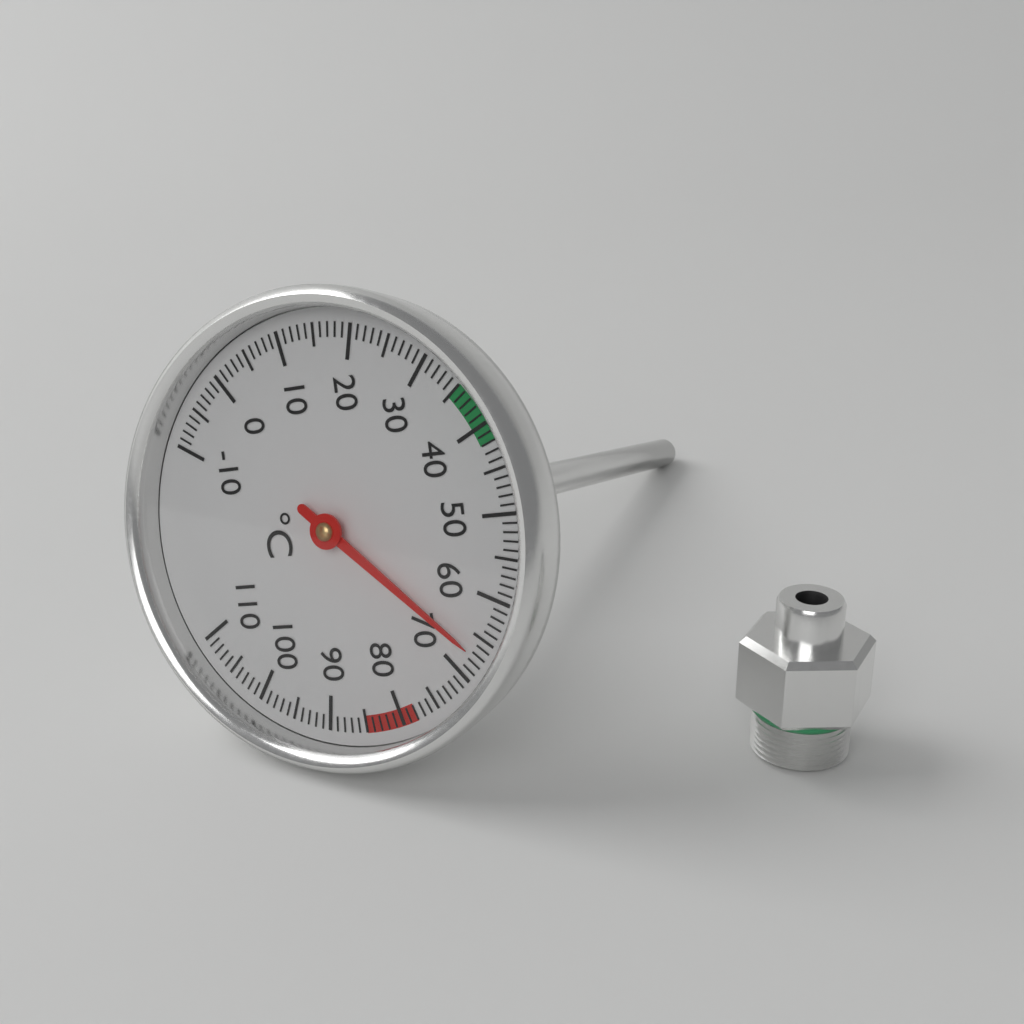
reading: 67 °C
